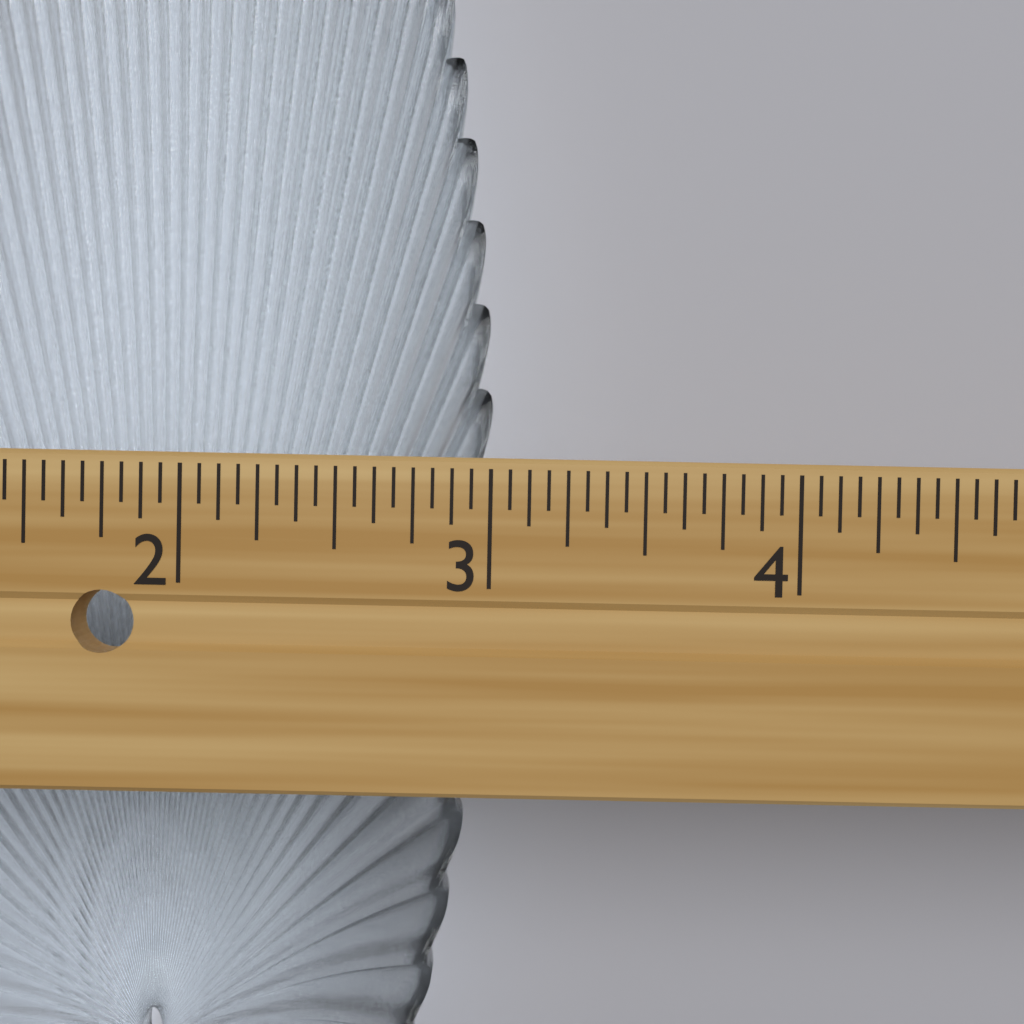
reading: 3.0000 in
